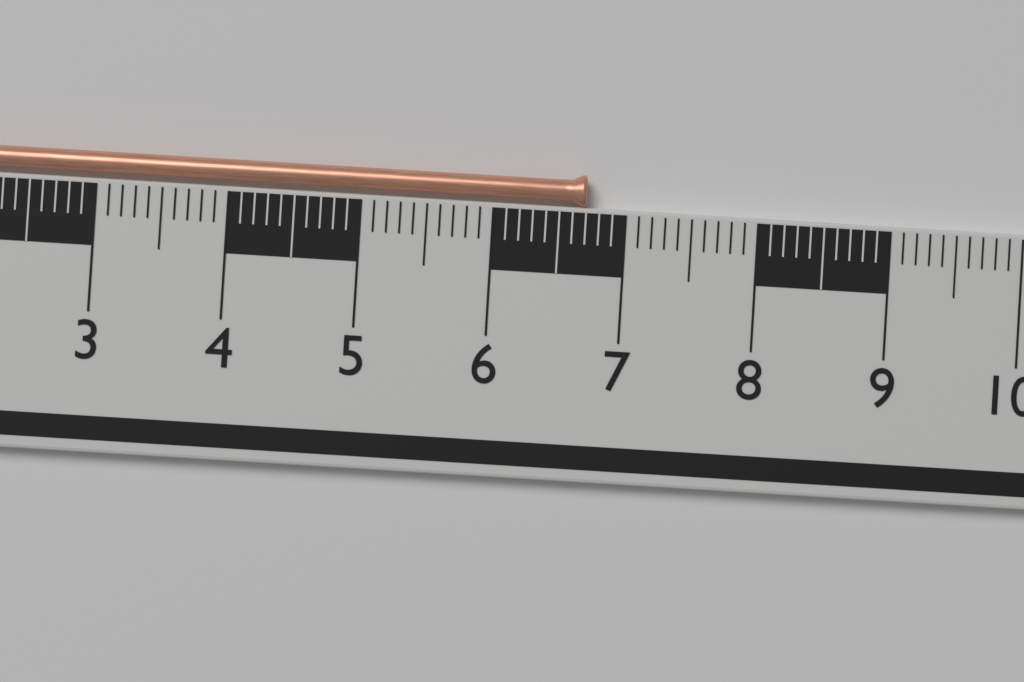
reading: 6.7 cm
